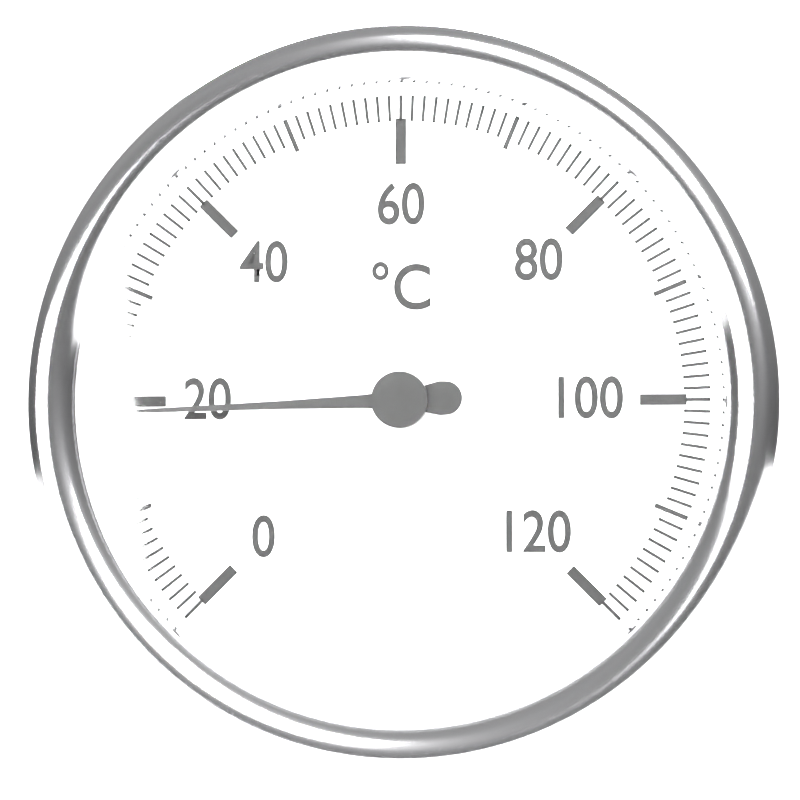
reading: 19 °C
